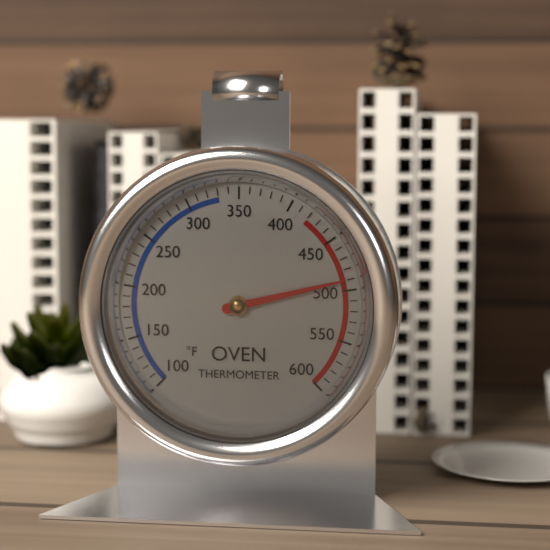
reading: 490 °F
